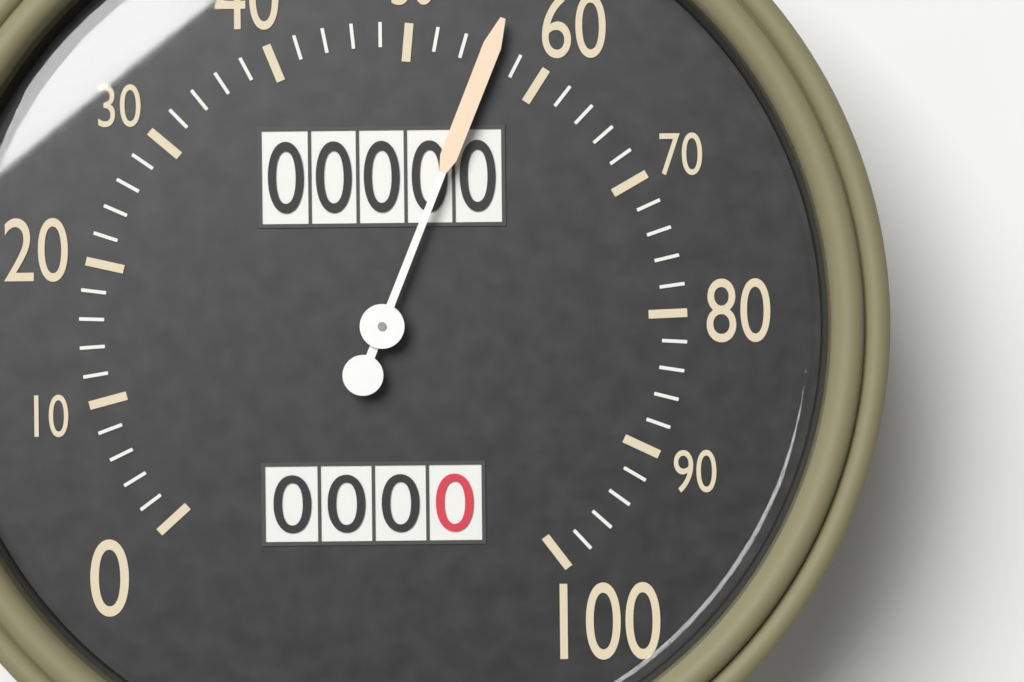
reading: 56 (no unit)
